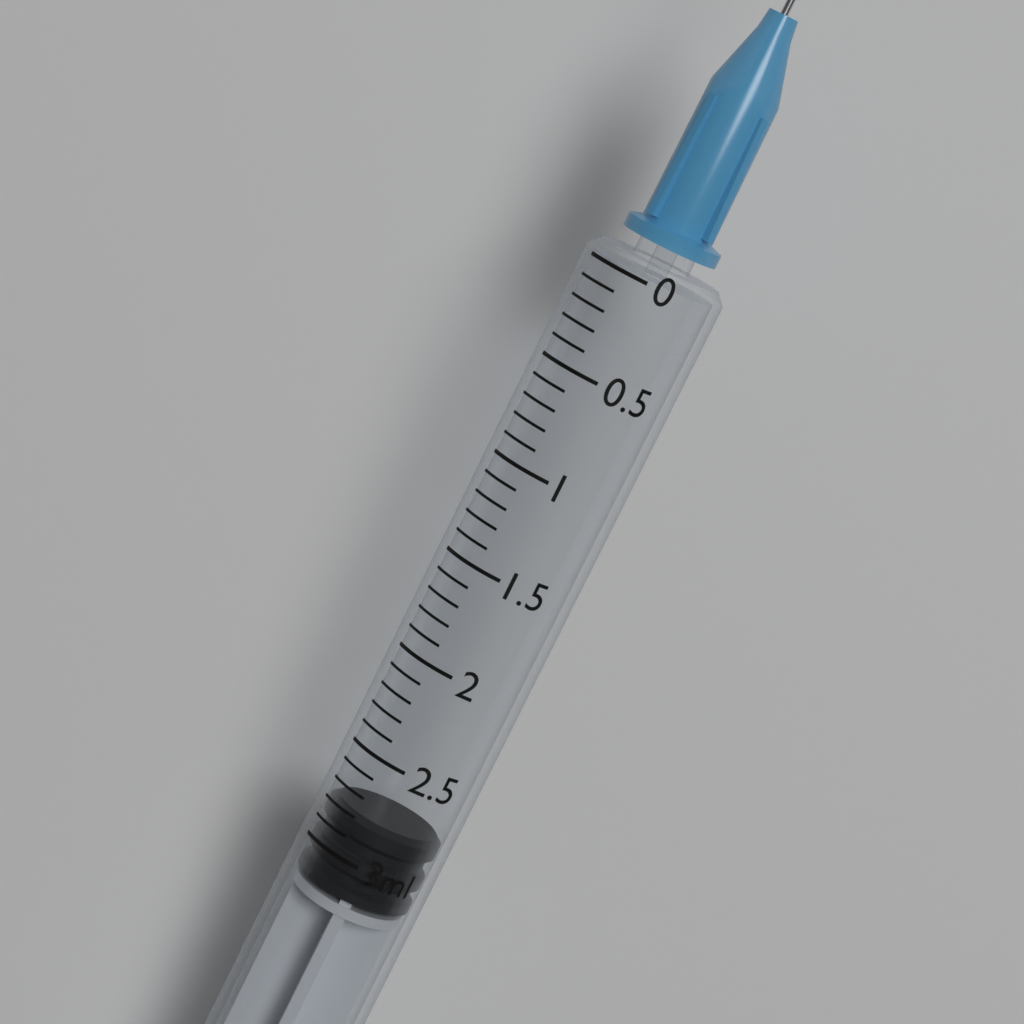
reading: 2.8 ml
